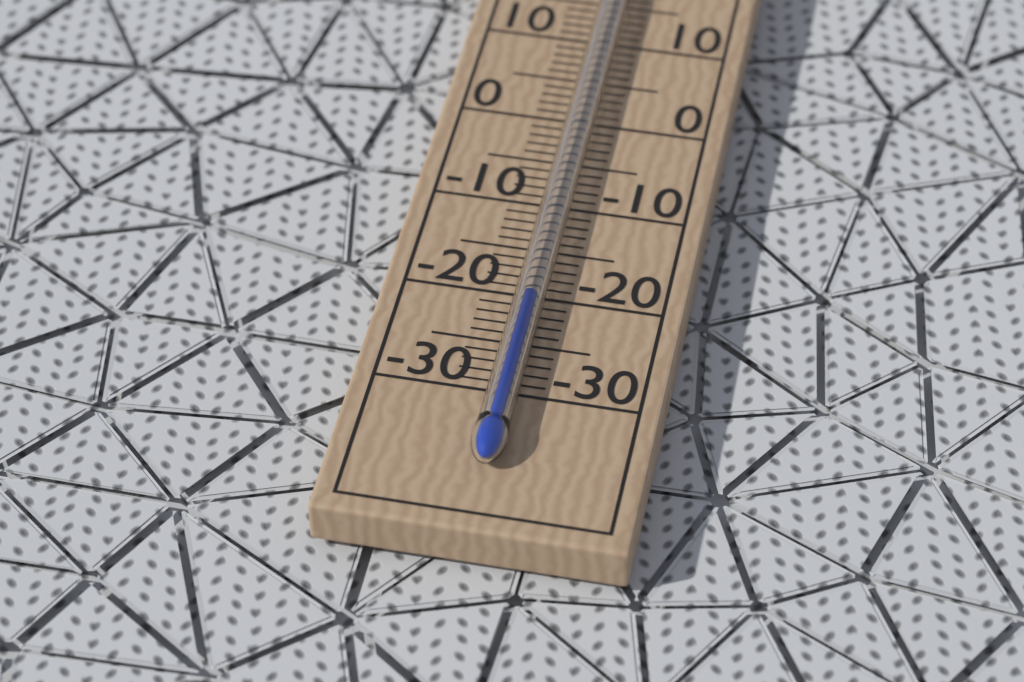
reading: -21 °C
